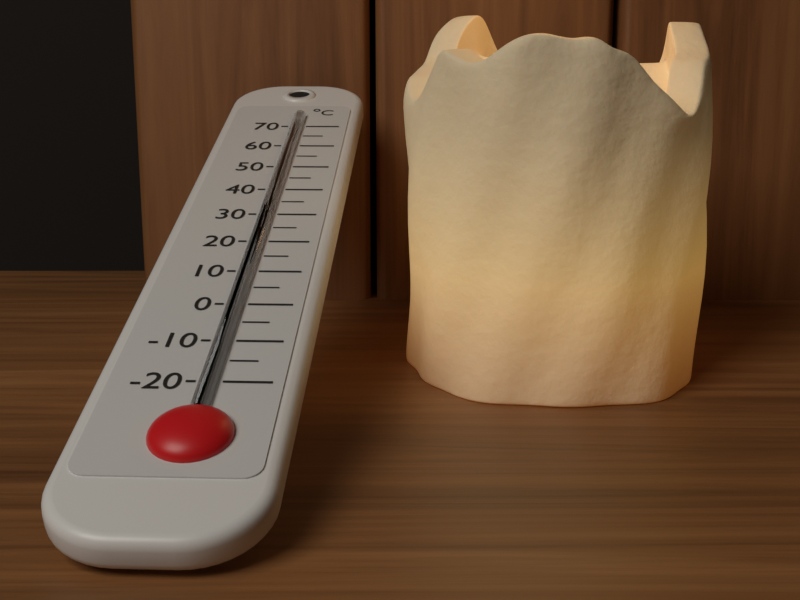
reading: 68 °C
